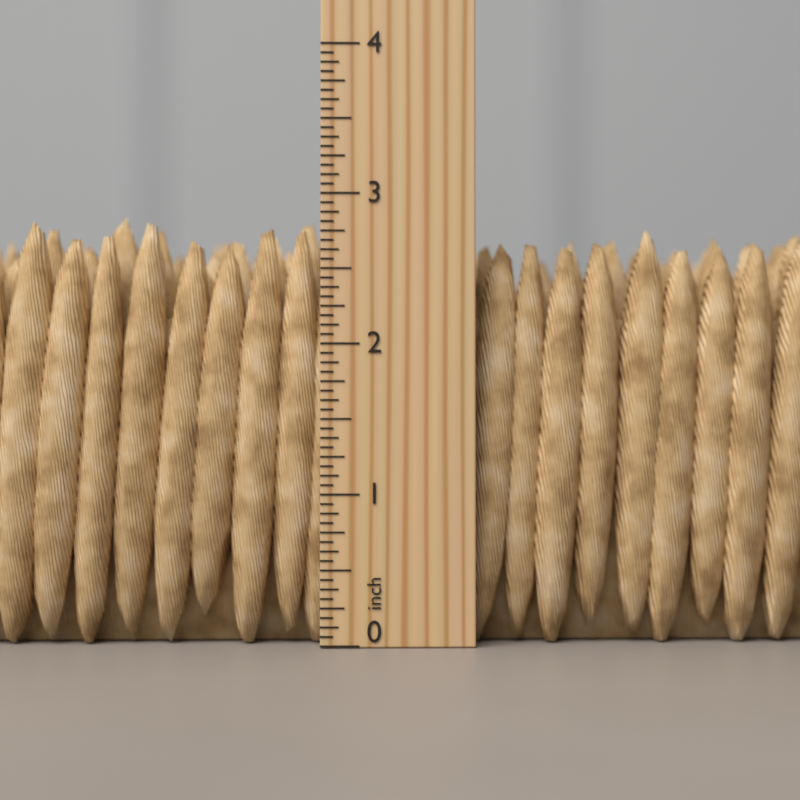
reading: 2.9375 inch
